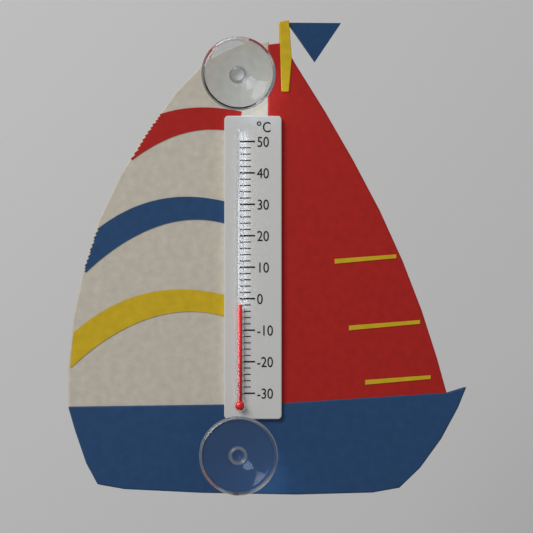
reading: -2 °C
